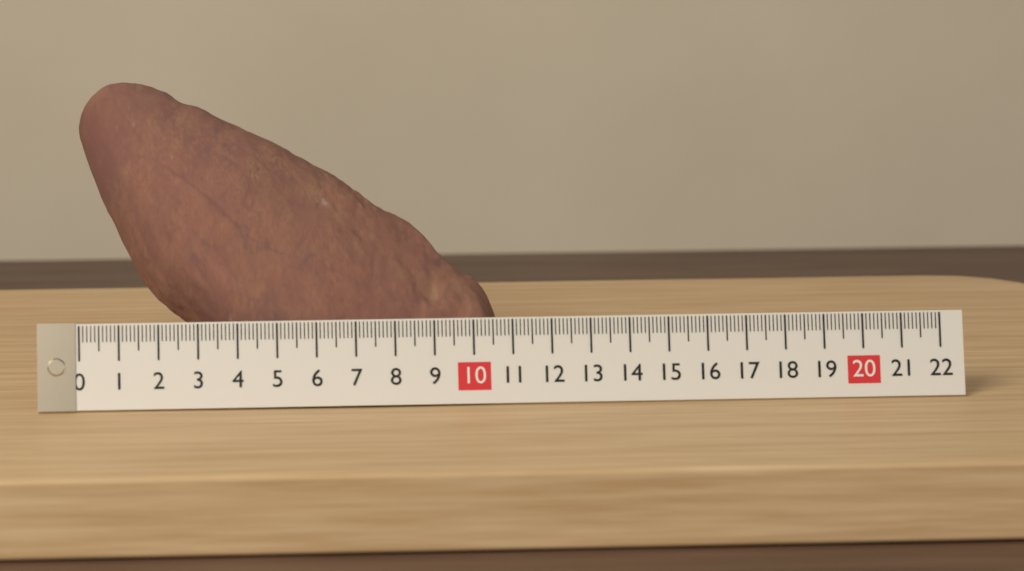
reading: 10.8 (no unit)
